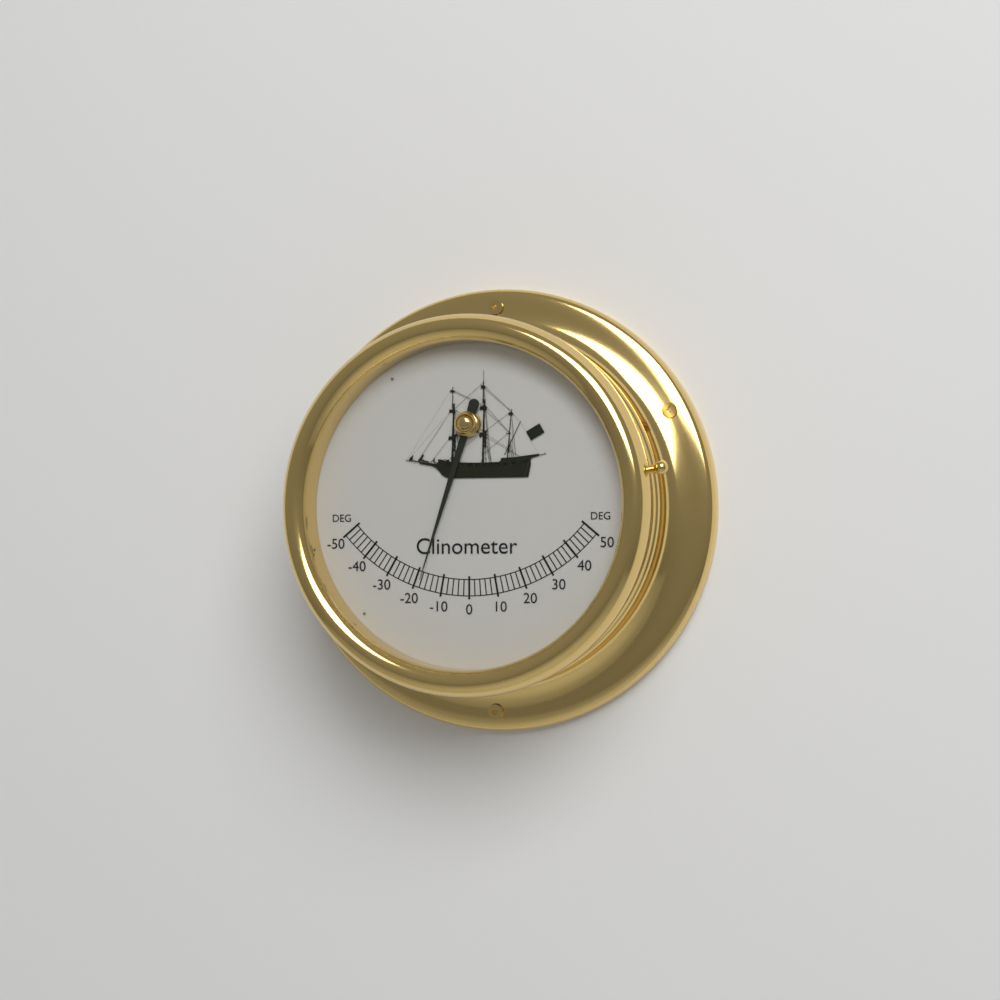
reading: -18 deg
